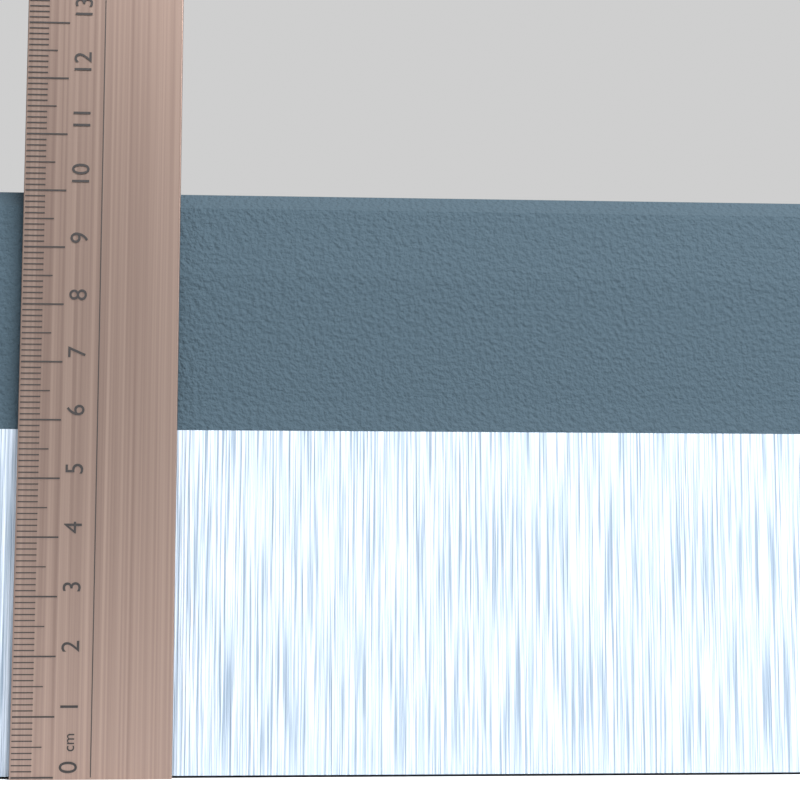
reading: 10.1 cm
